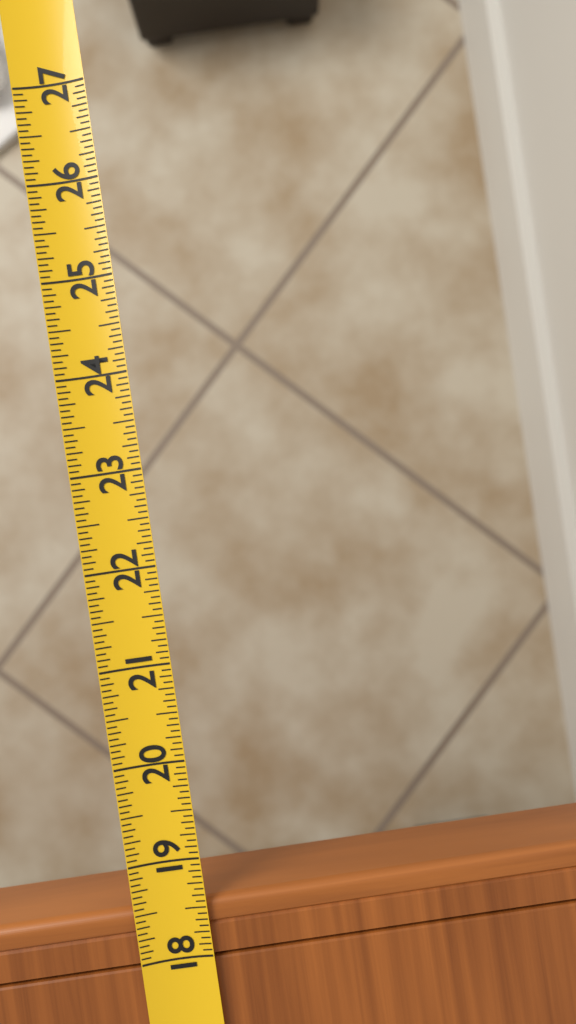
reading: 18.5625 (no unit)
